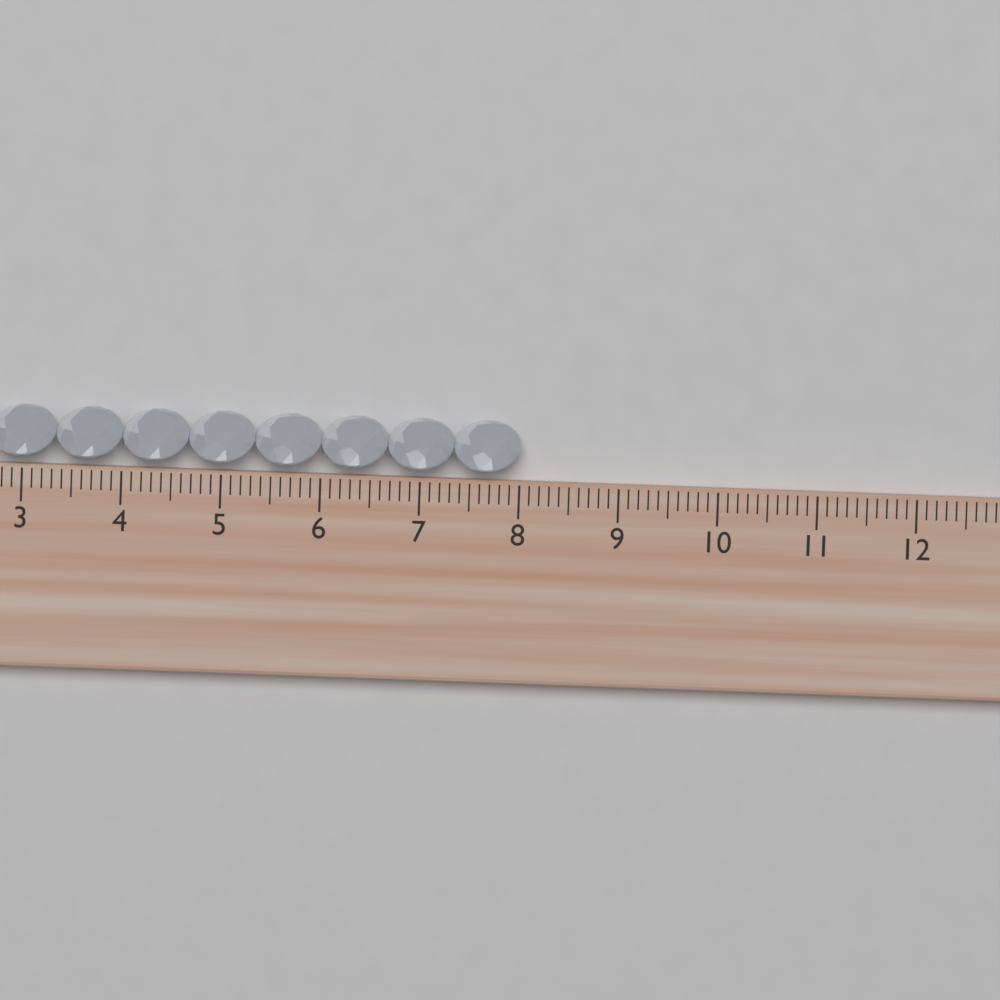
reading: 8.0 cm
